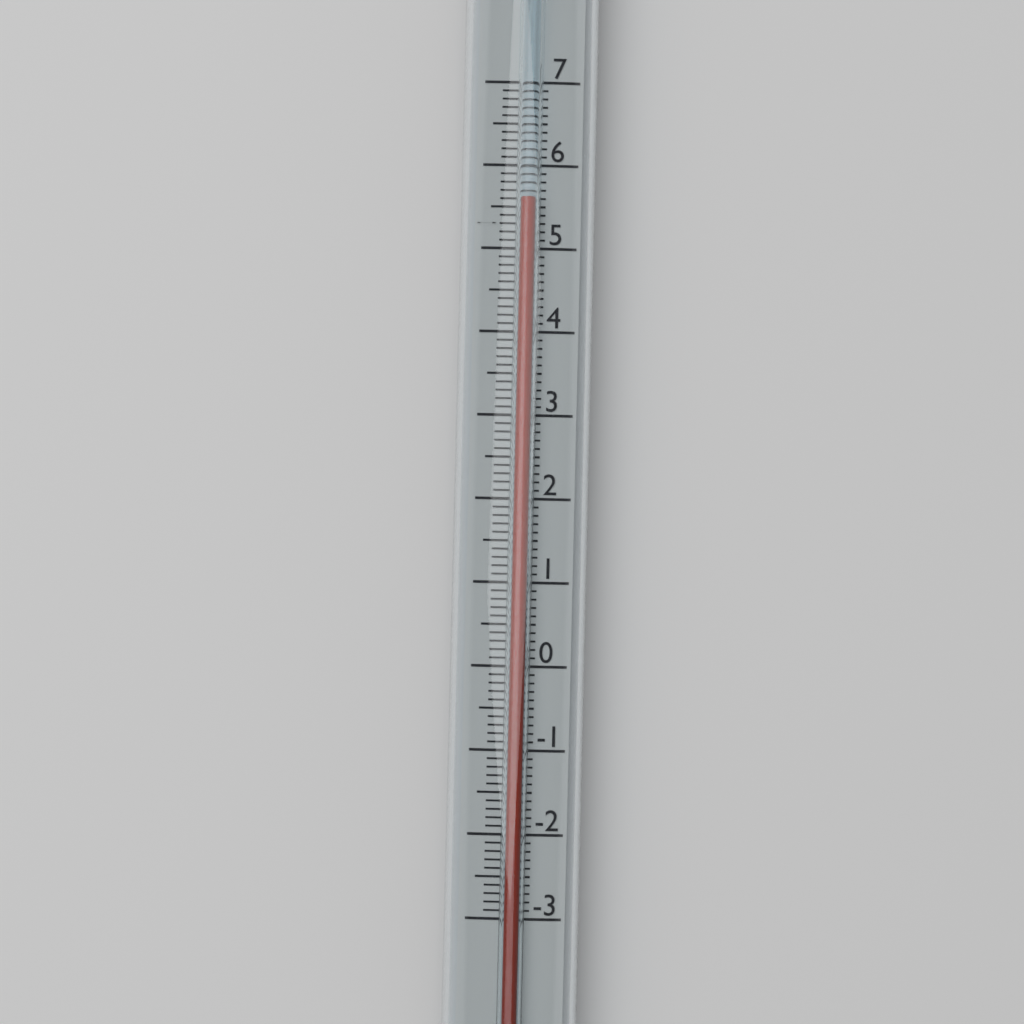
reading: 5.6 (no unit)
